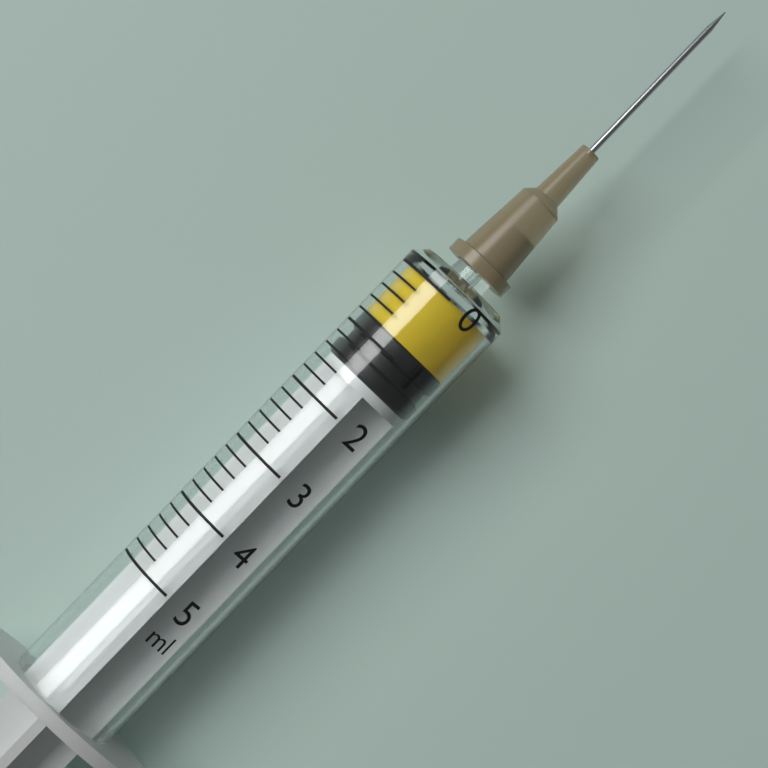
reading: 0.8 ml
